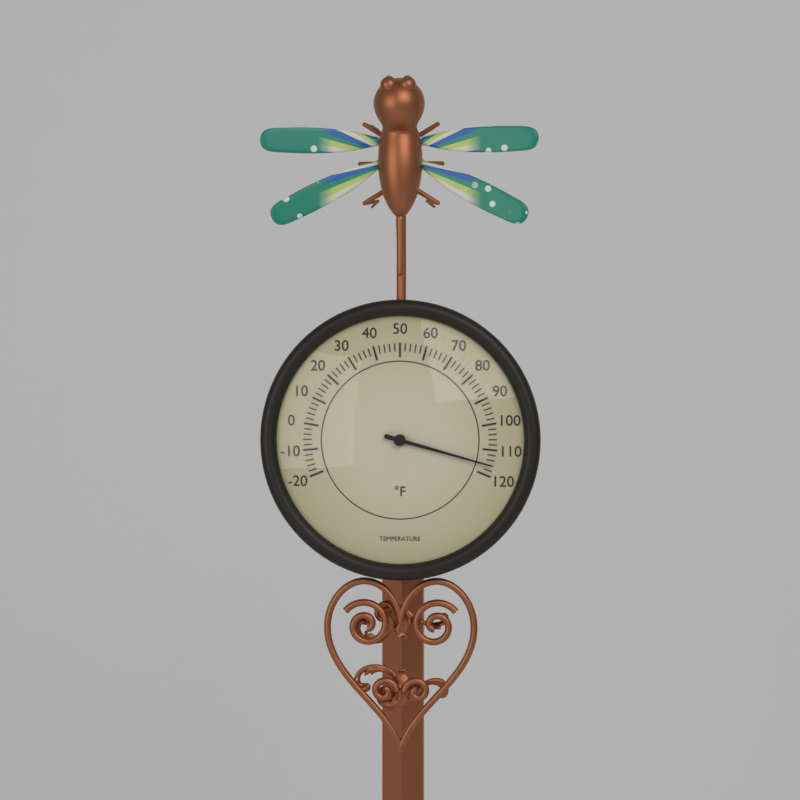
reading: 116 °F
